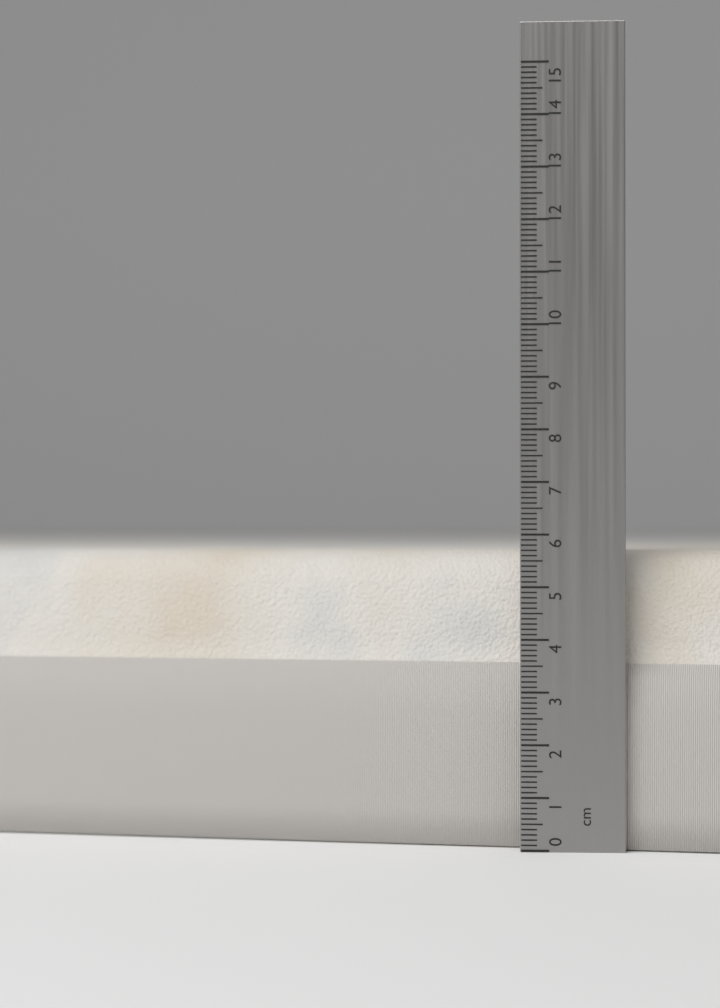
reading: 5.7 cm
